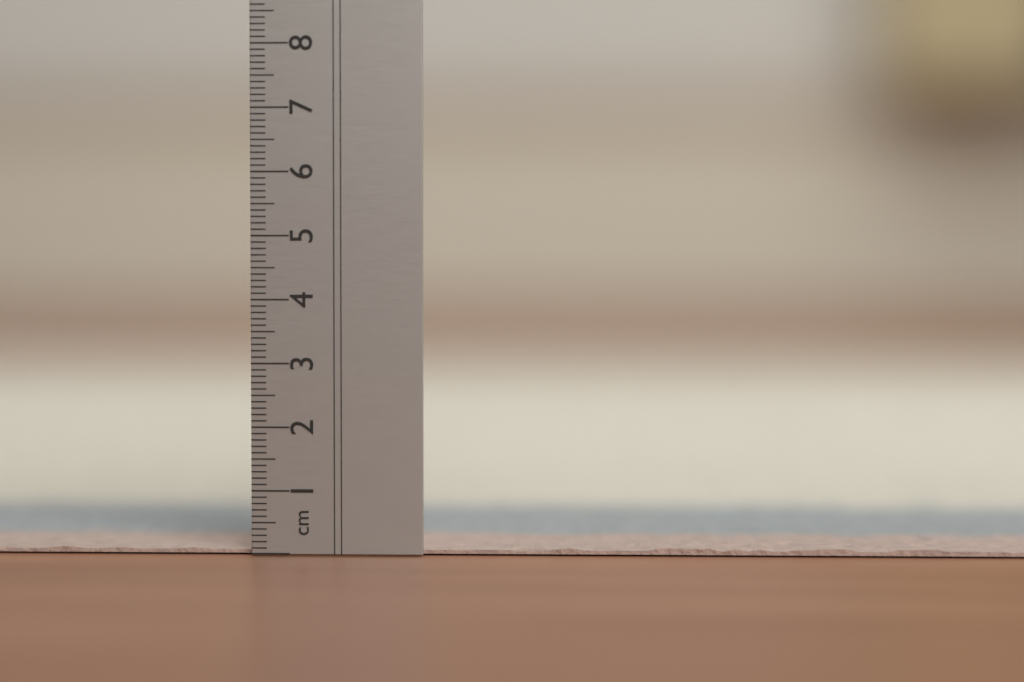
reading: 0.1 cm
